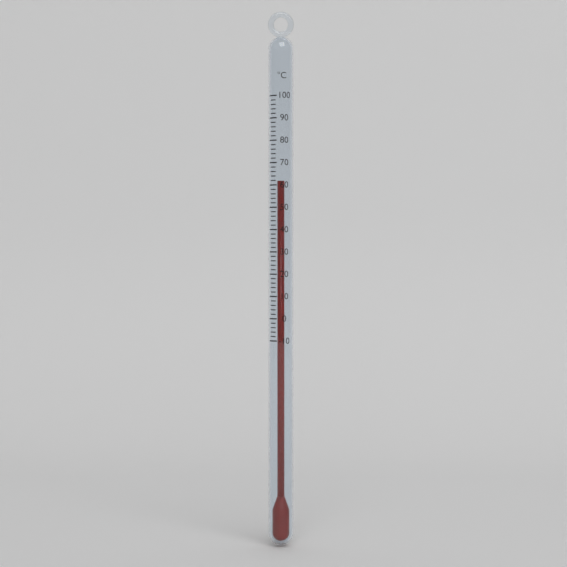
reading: 62 °C
